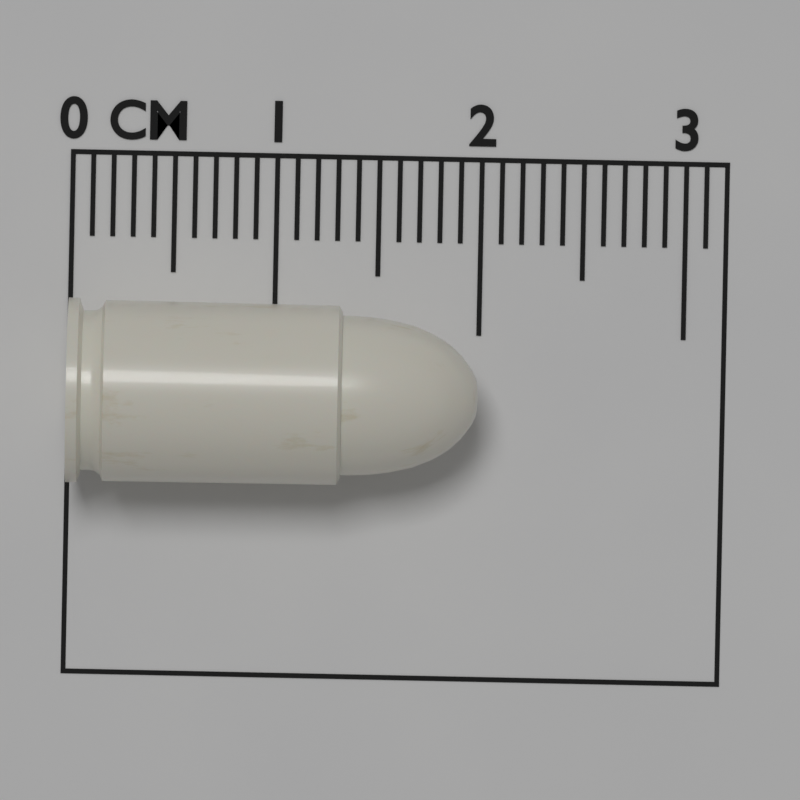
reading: 2.0 cm
